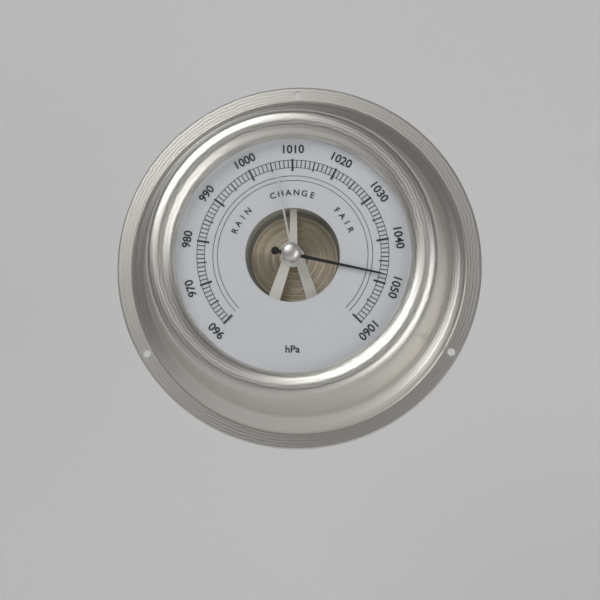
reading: 1048 hPa
